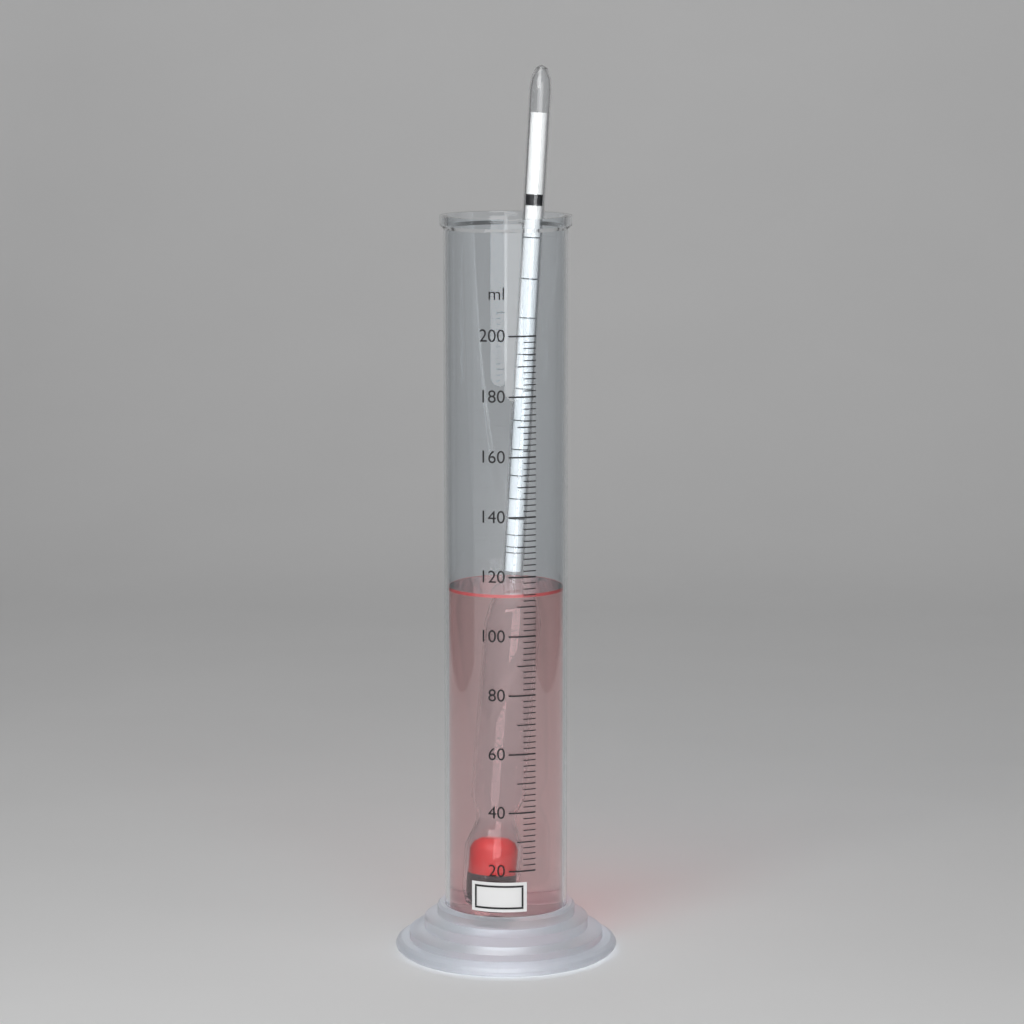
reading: 114 ml
